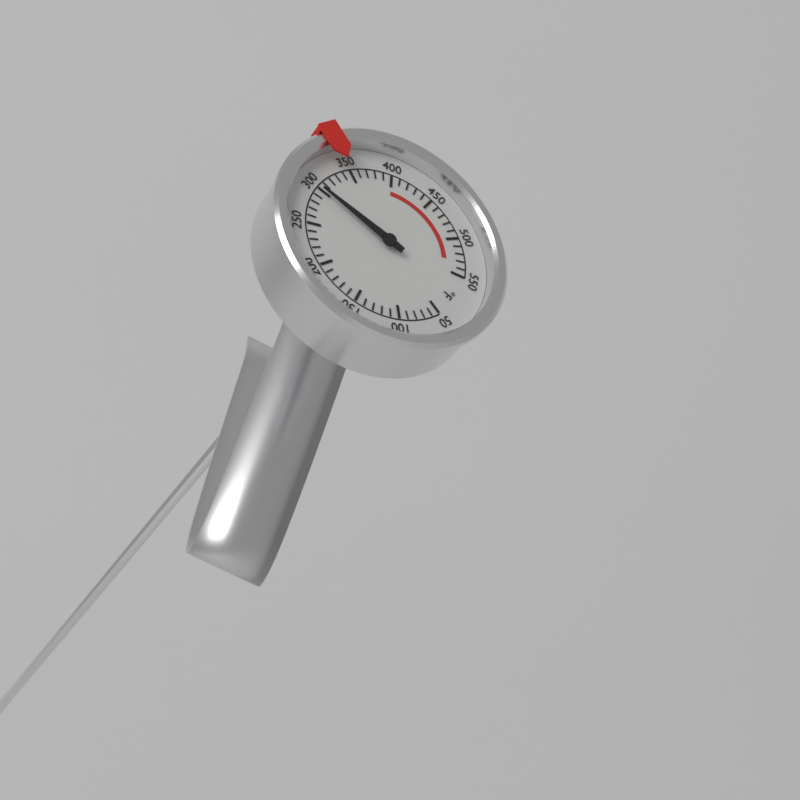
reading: 300 °F
